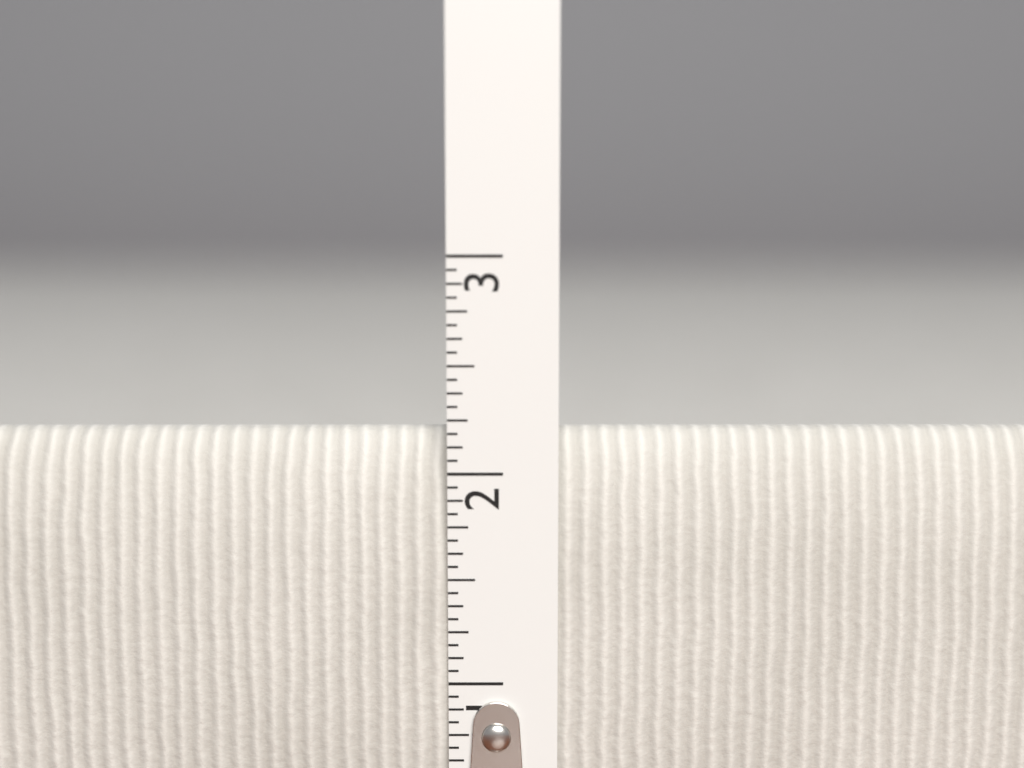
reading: 2.1875 in
